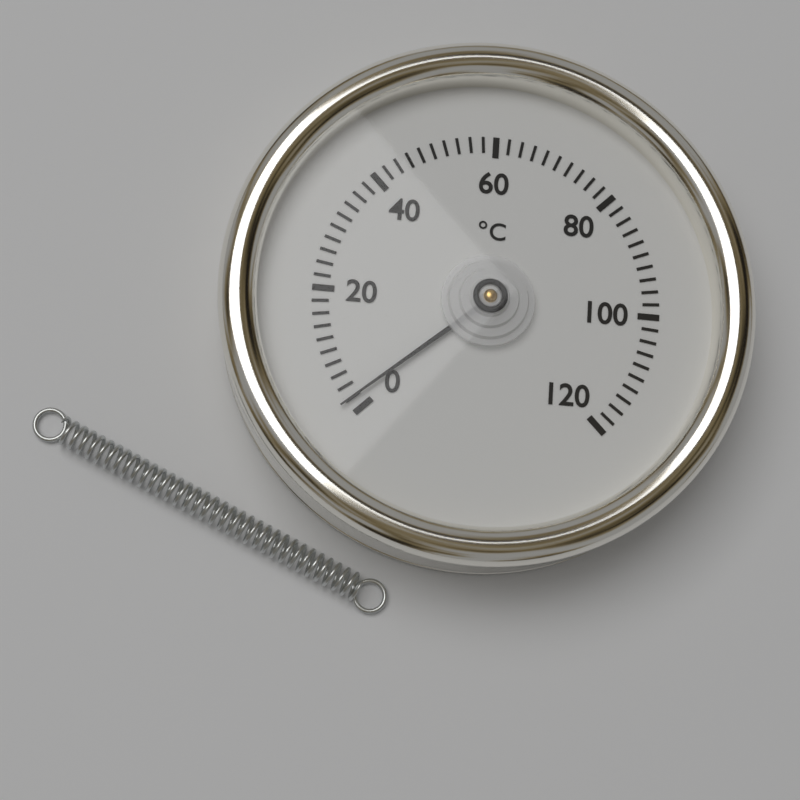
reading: 2 °C
